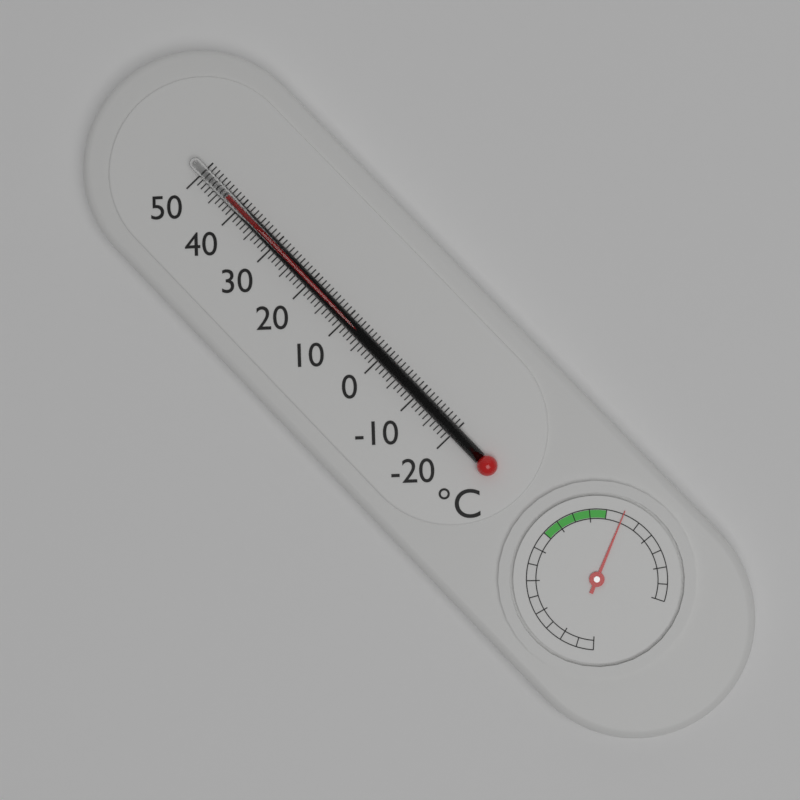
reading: 43 °C
